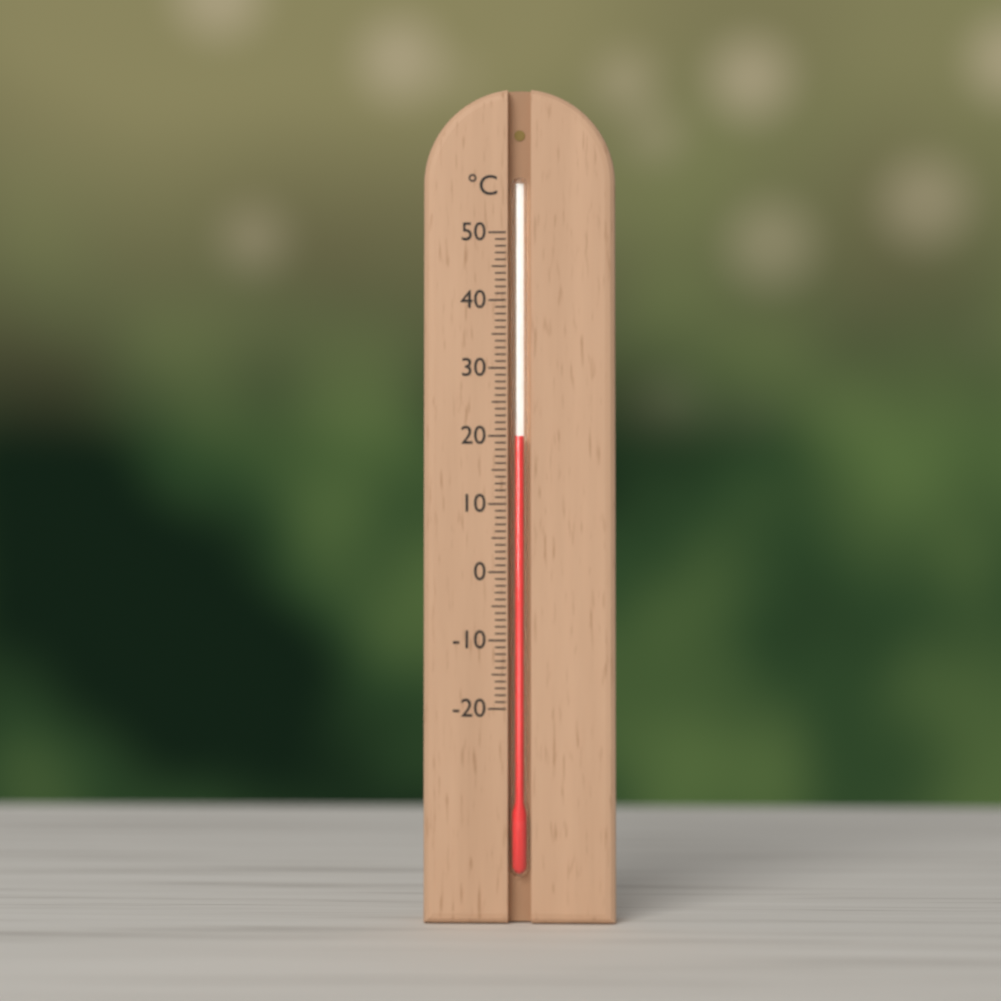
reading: 20 °C
